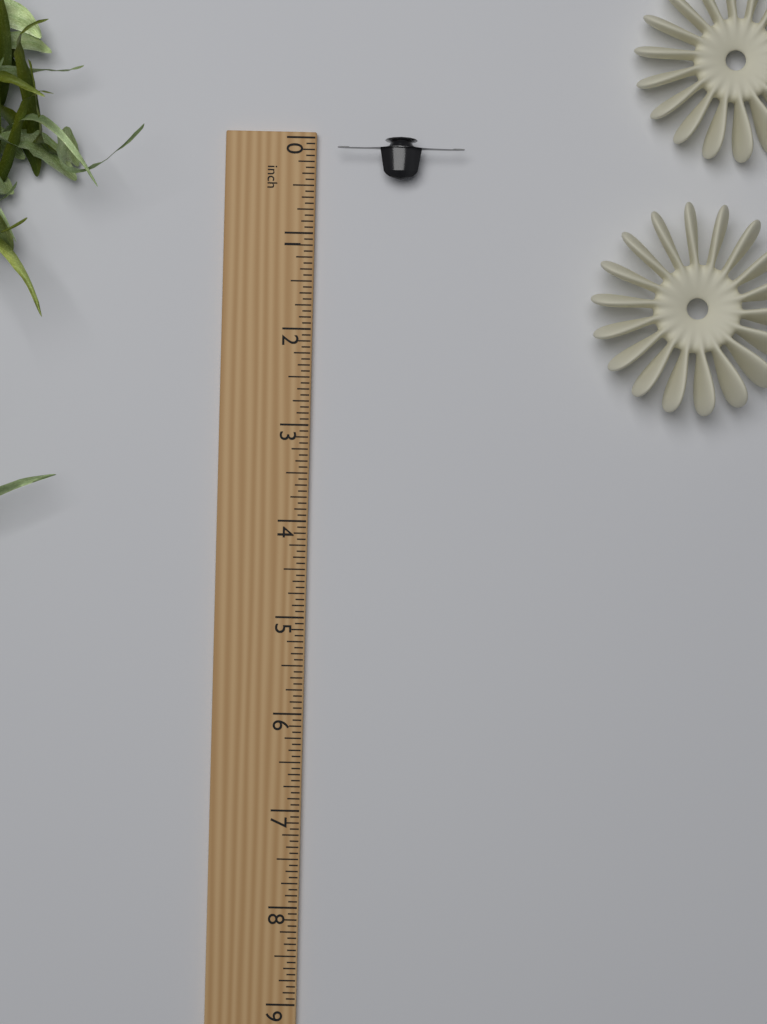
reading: 0.4375 inch
